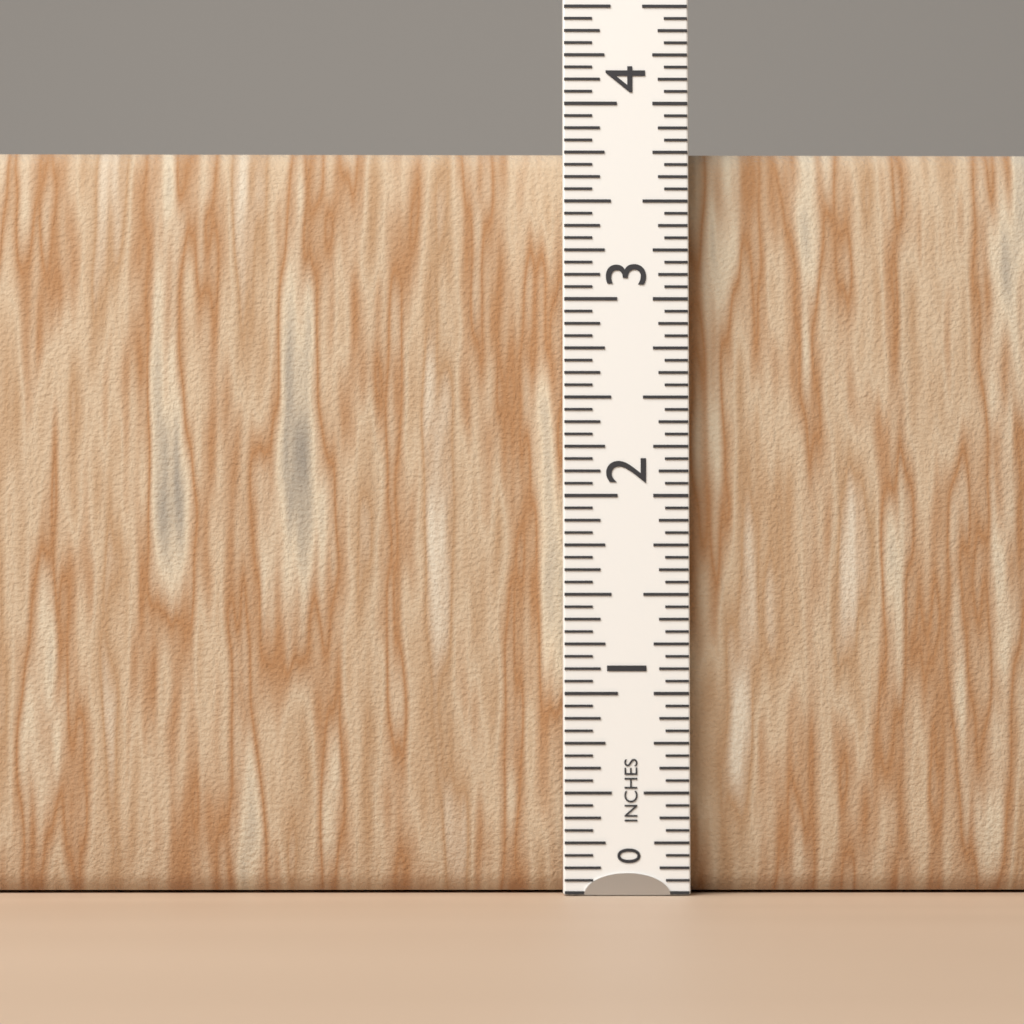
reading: 3.8125 in
